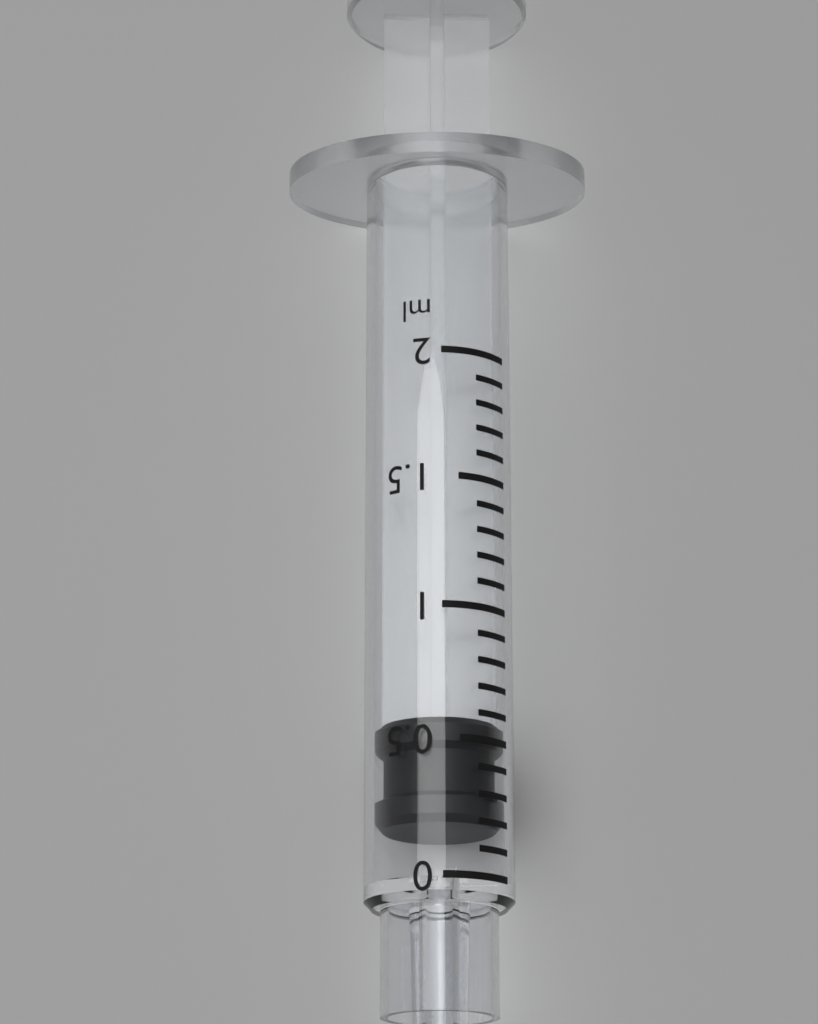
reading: 0.2 ml
